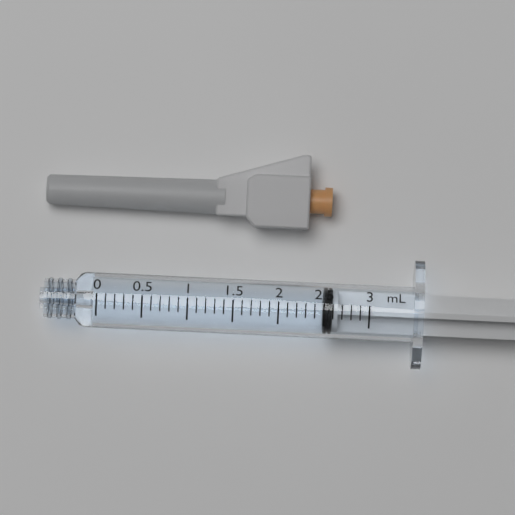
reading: 2.5 ml
